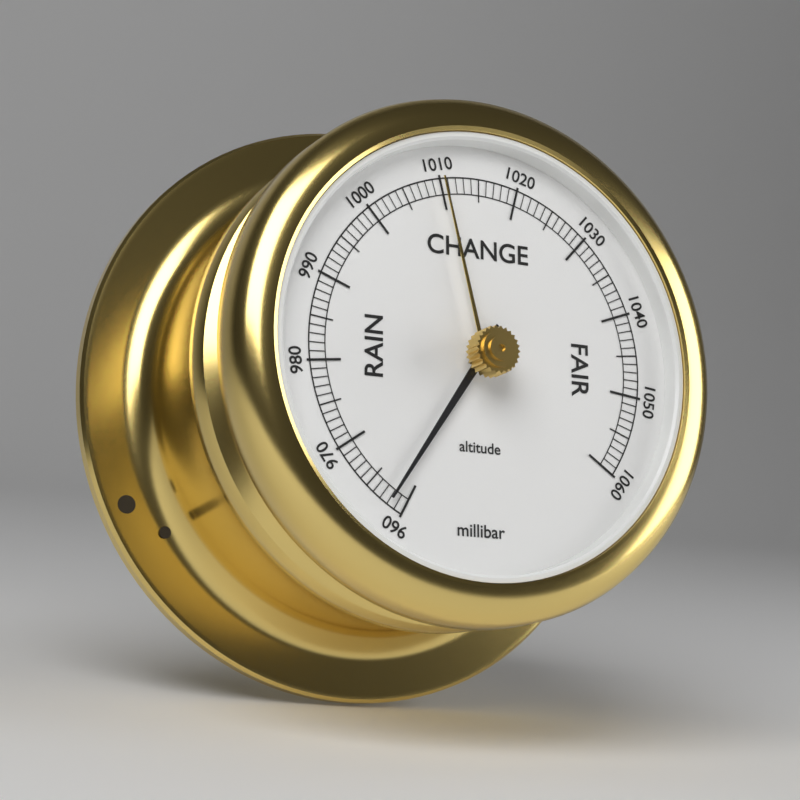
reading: 962 millibar
